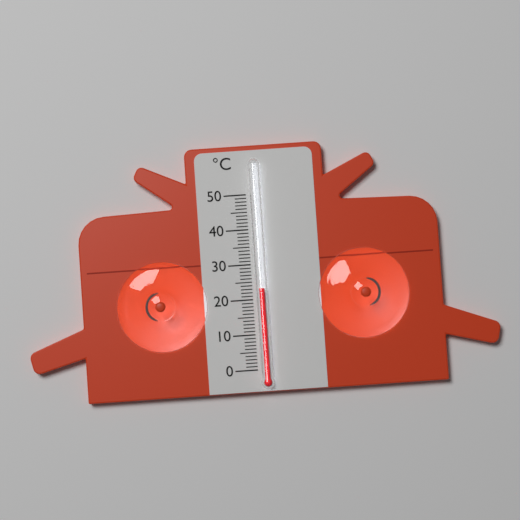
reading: 23 °C
